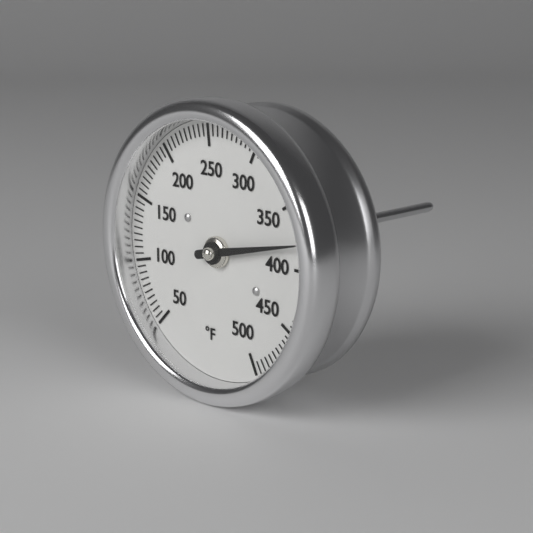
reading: 380 °F
